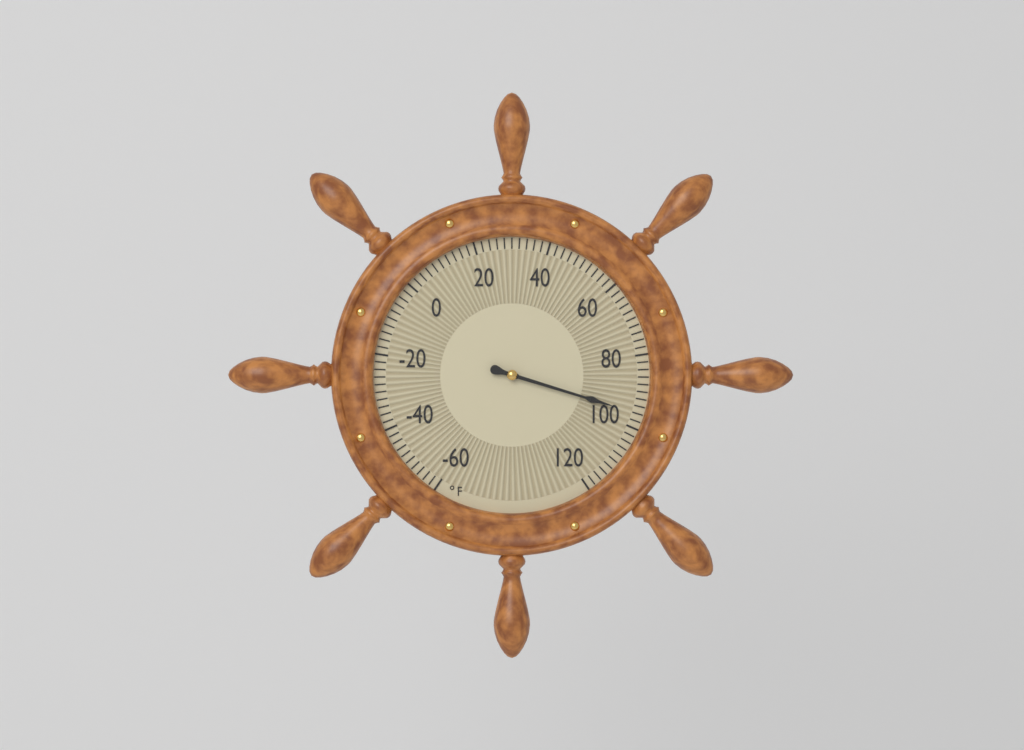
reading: 96 °F
